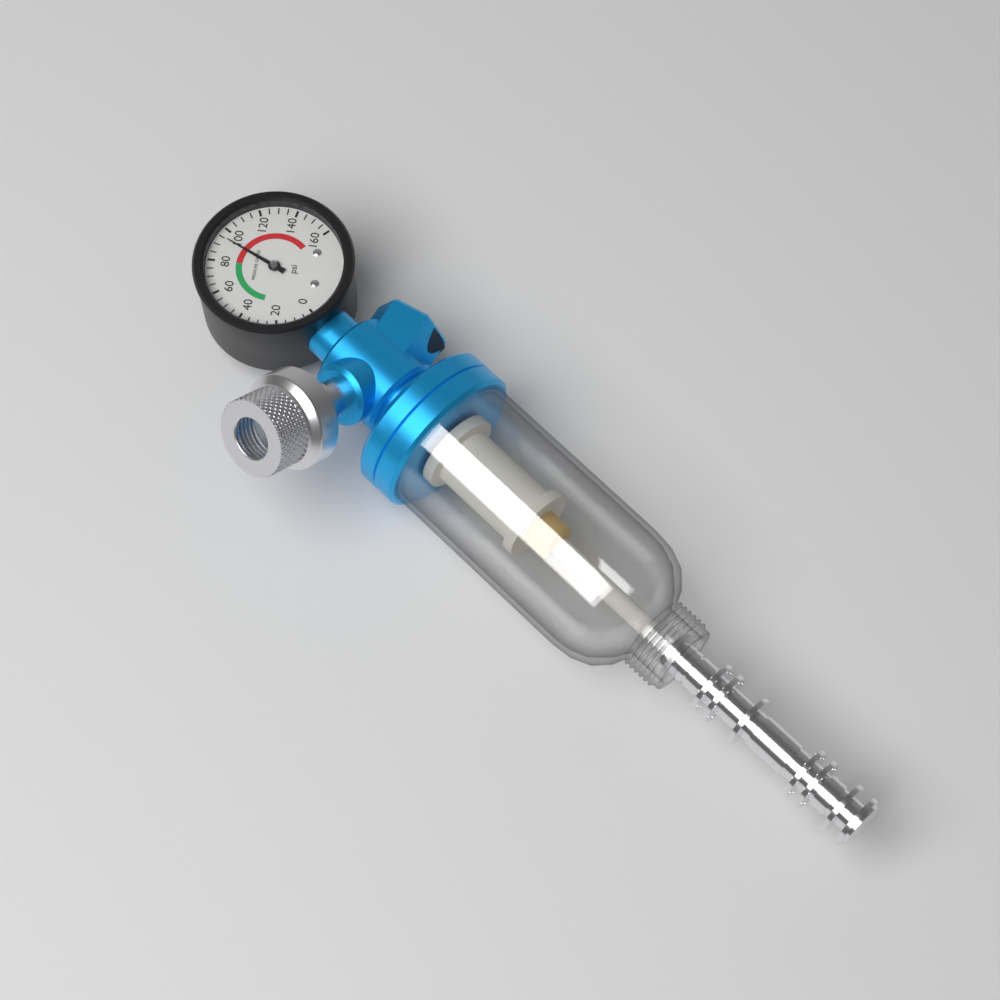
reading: 95 psi
